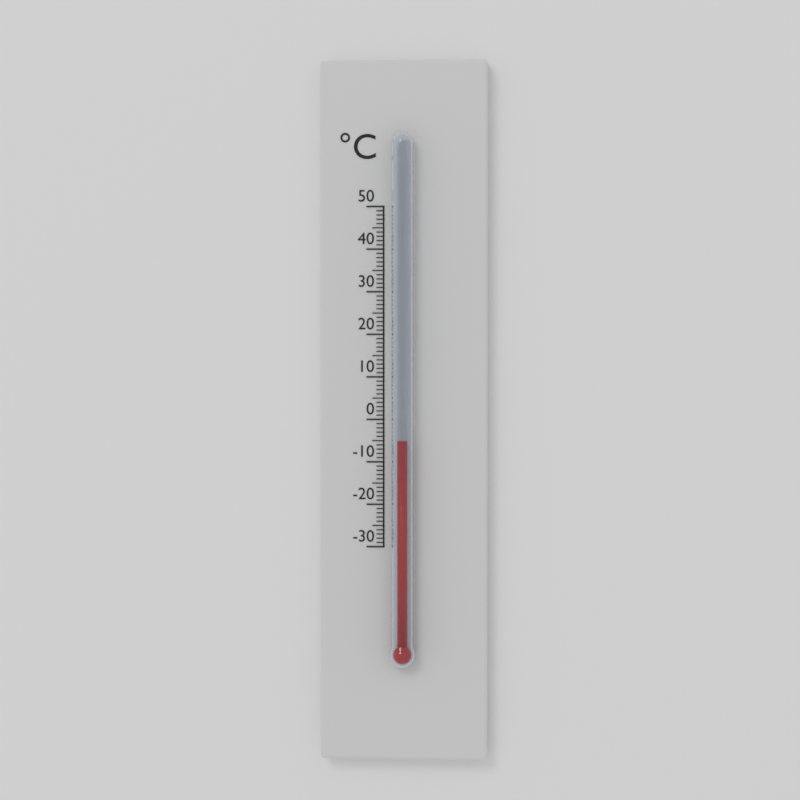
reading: -5 °C
